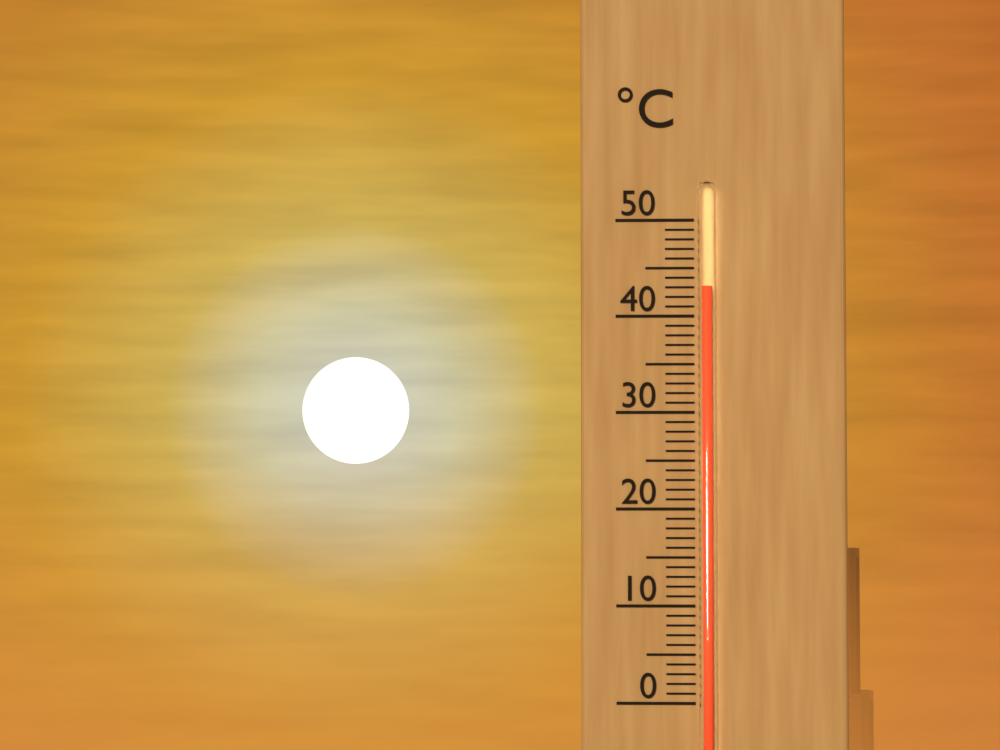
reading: 43 °C
